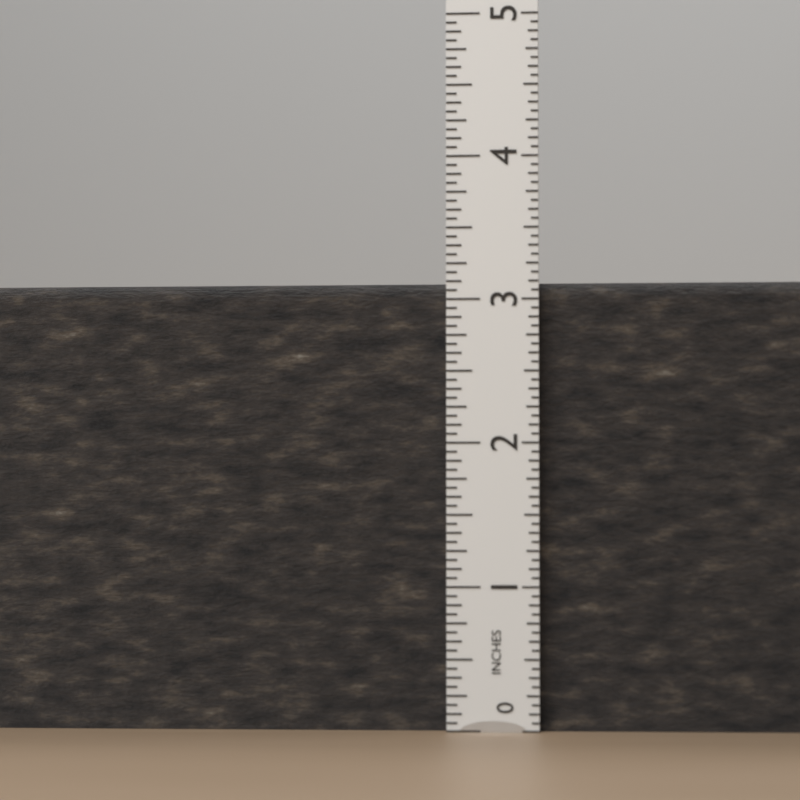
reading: 3.1250 in
